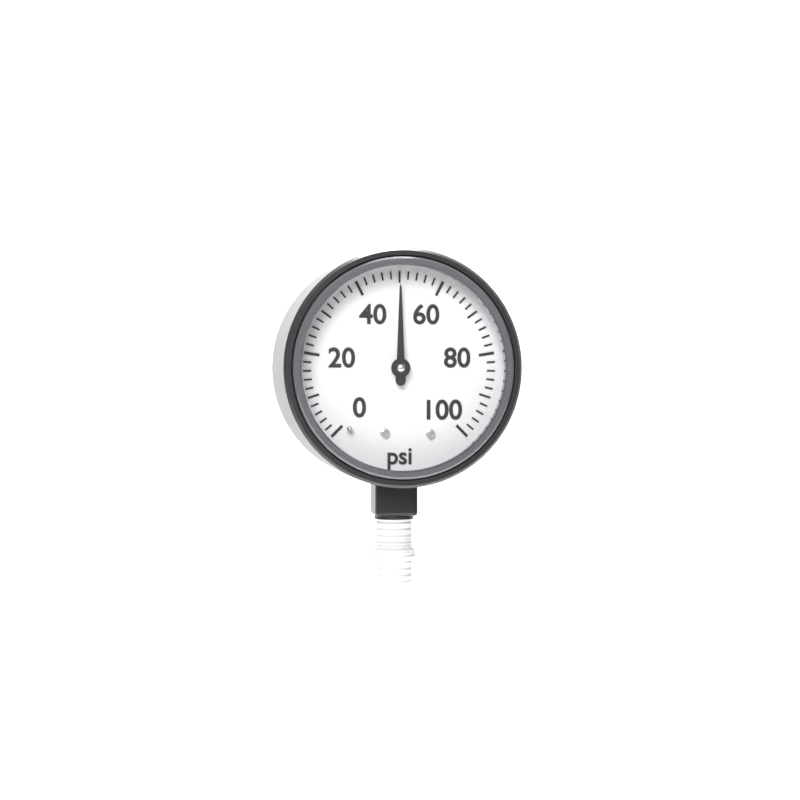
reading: 50 psi
